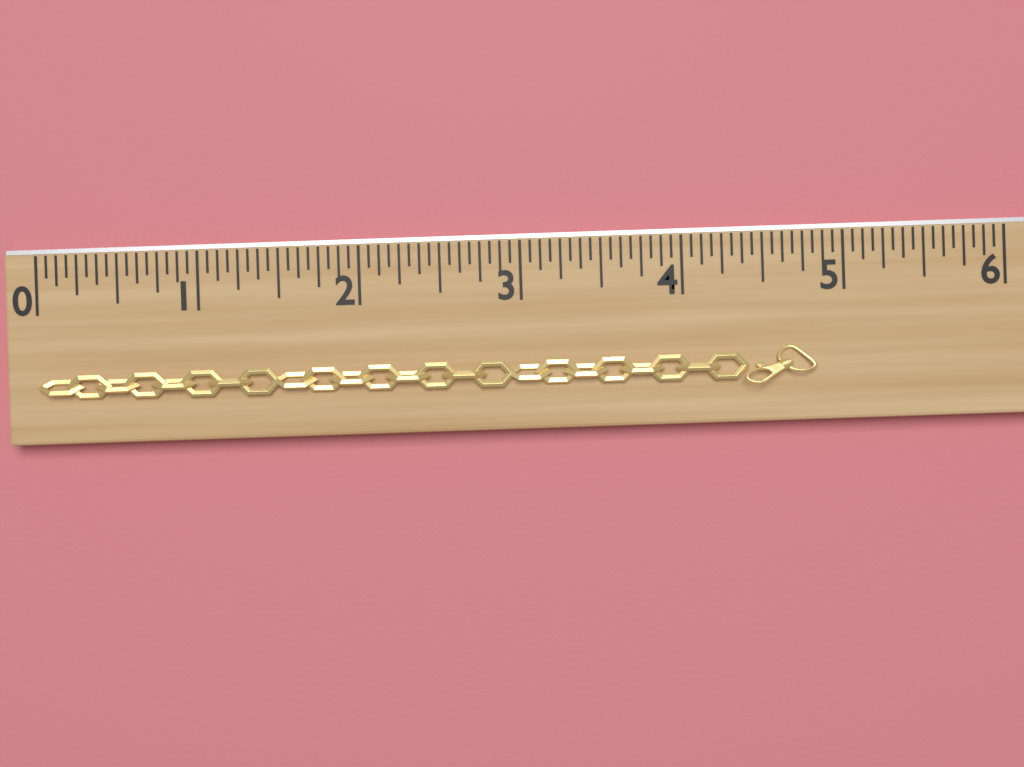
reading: 4.8125 (no unit)
